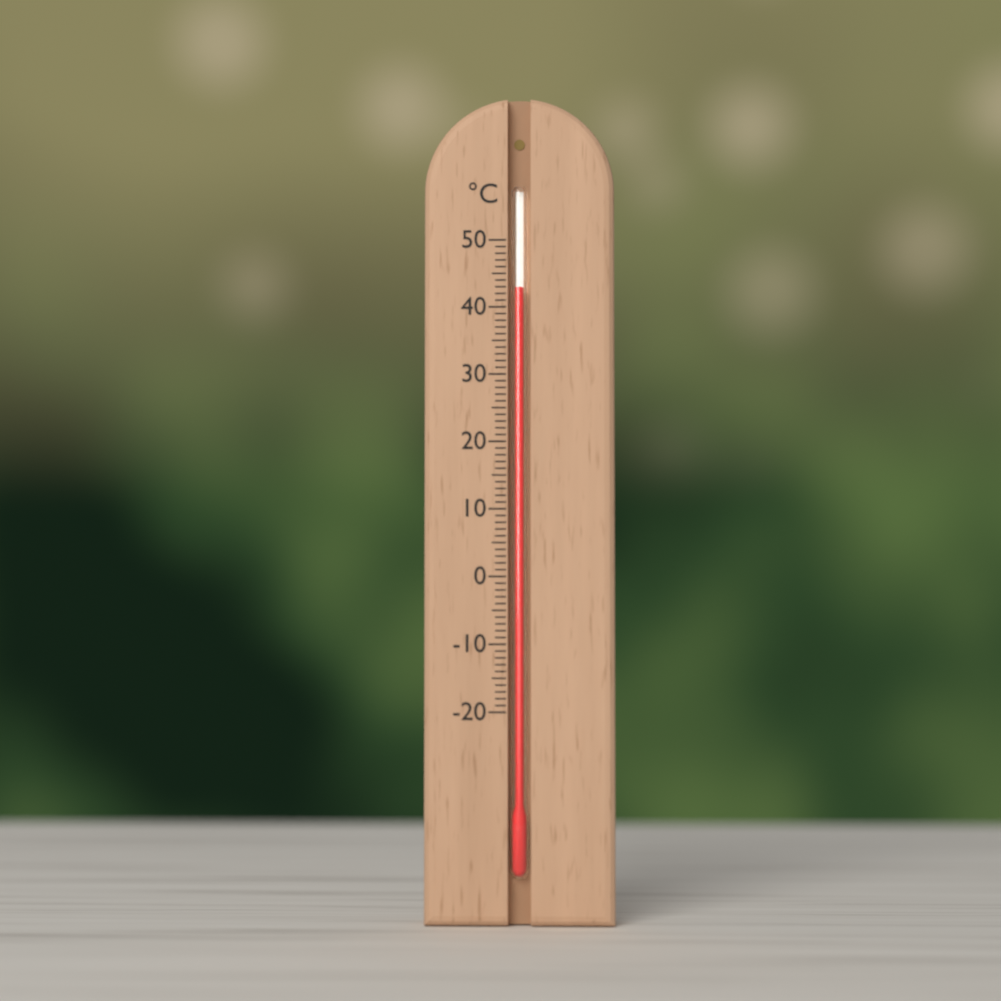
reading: 43 °C
